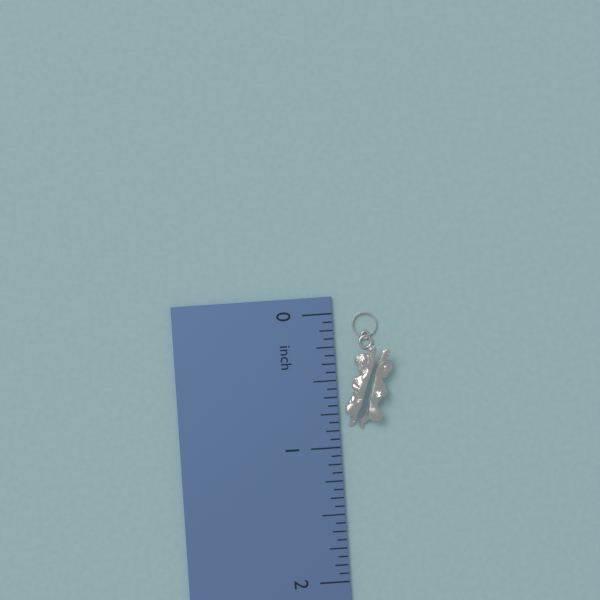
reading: 0.8750 inch
